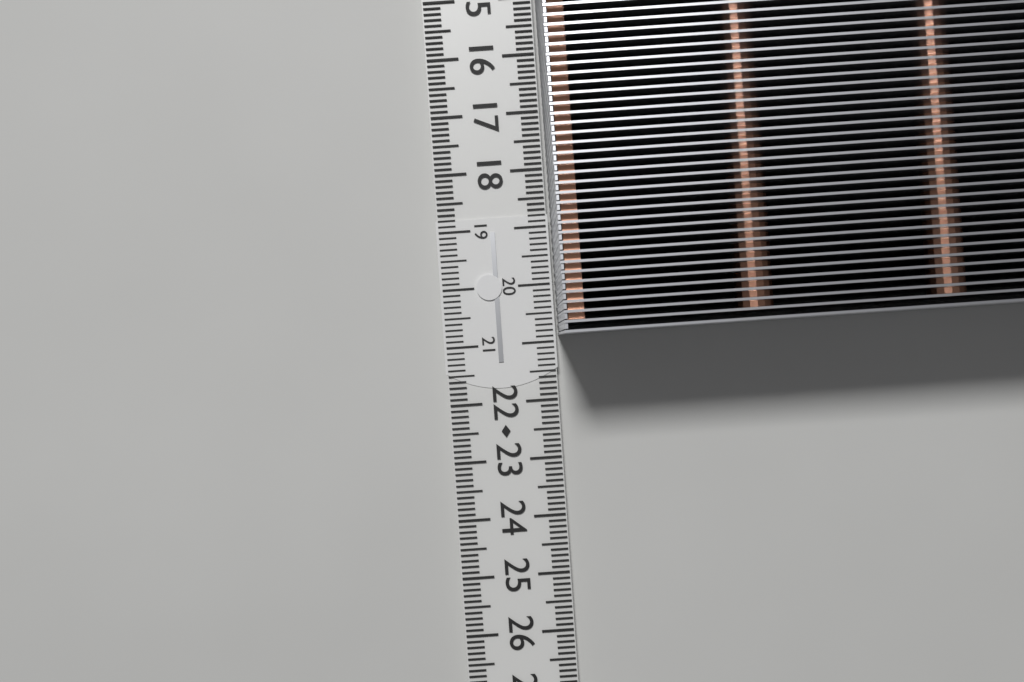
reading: 20.9 cm
